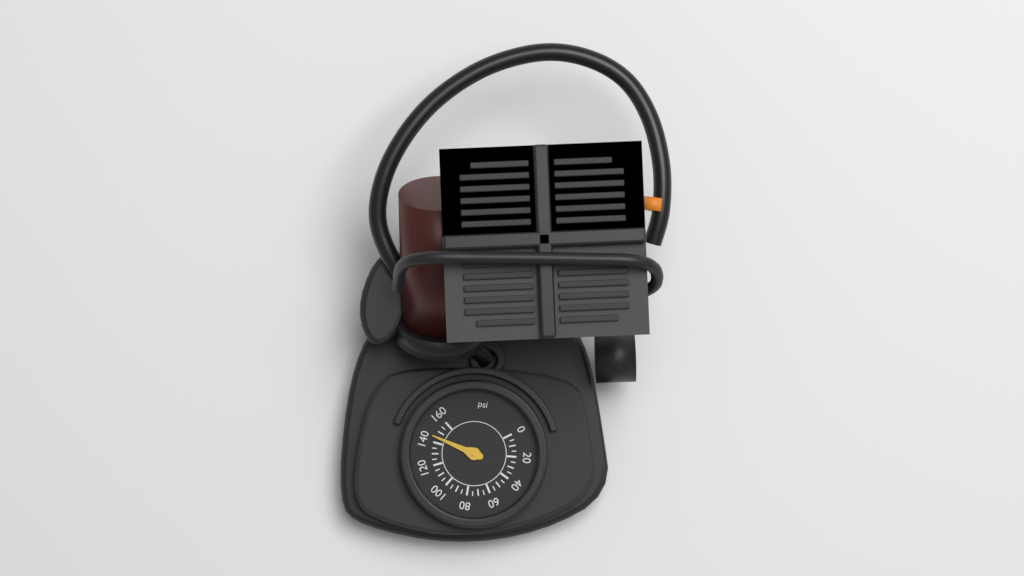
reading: 145 psi
